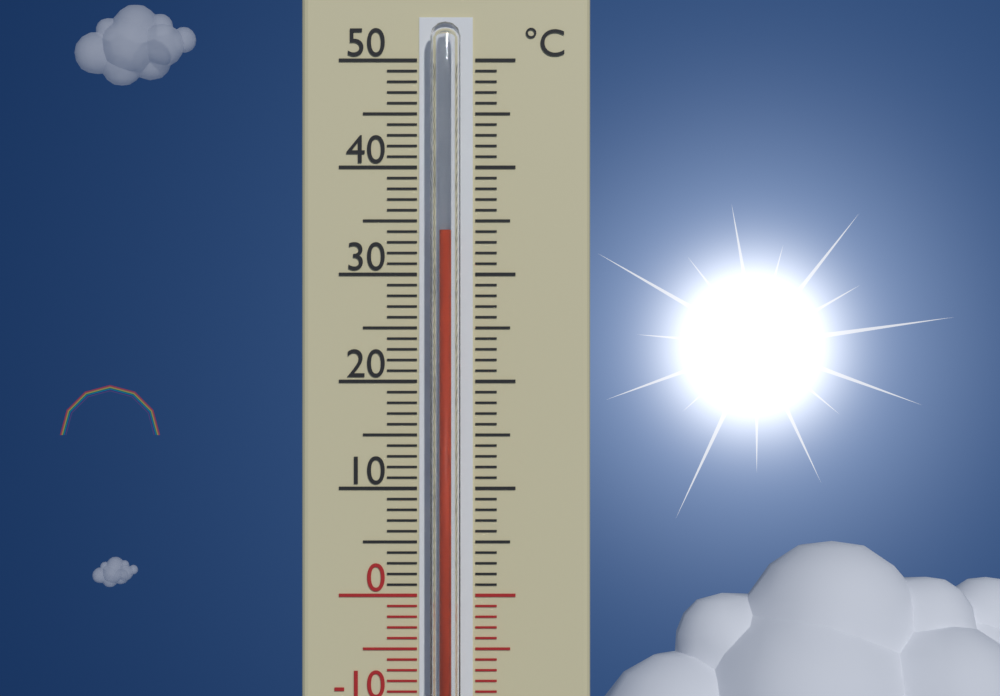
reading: 34 °C
